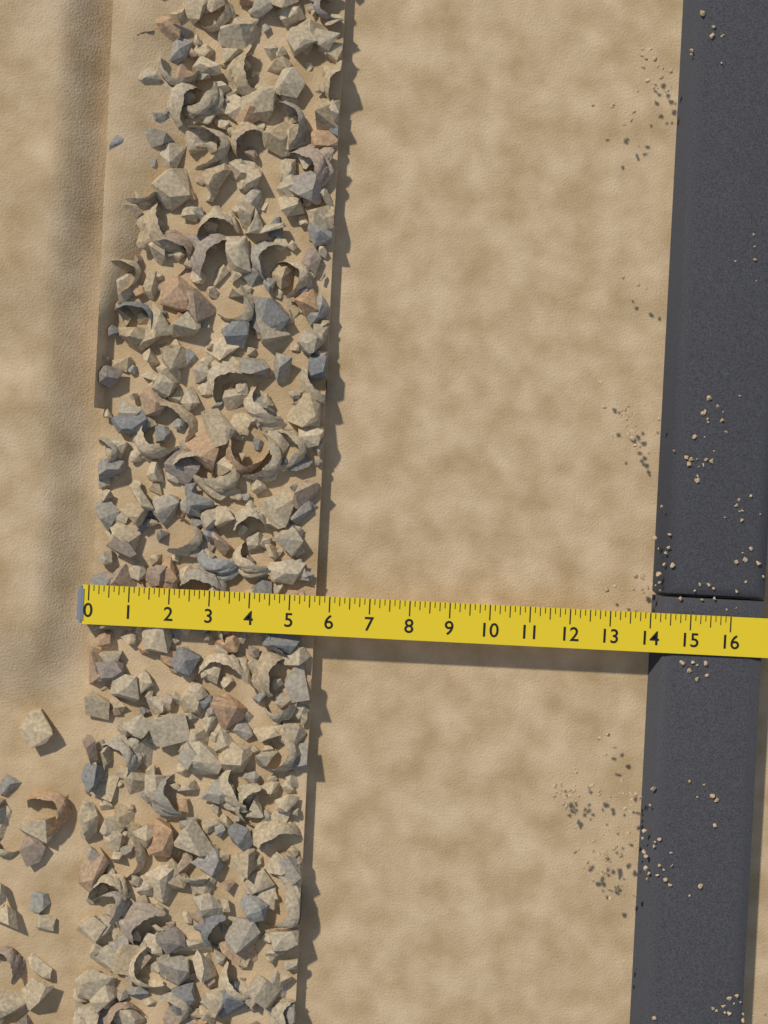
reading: 5.625 (no unit)
